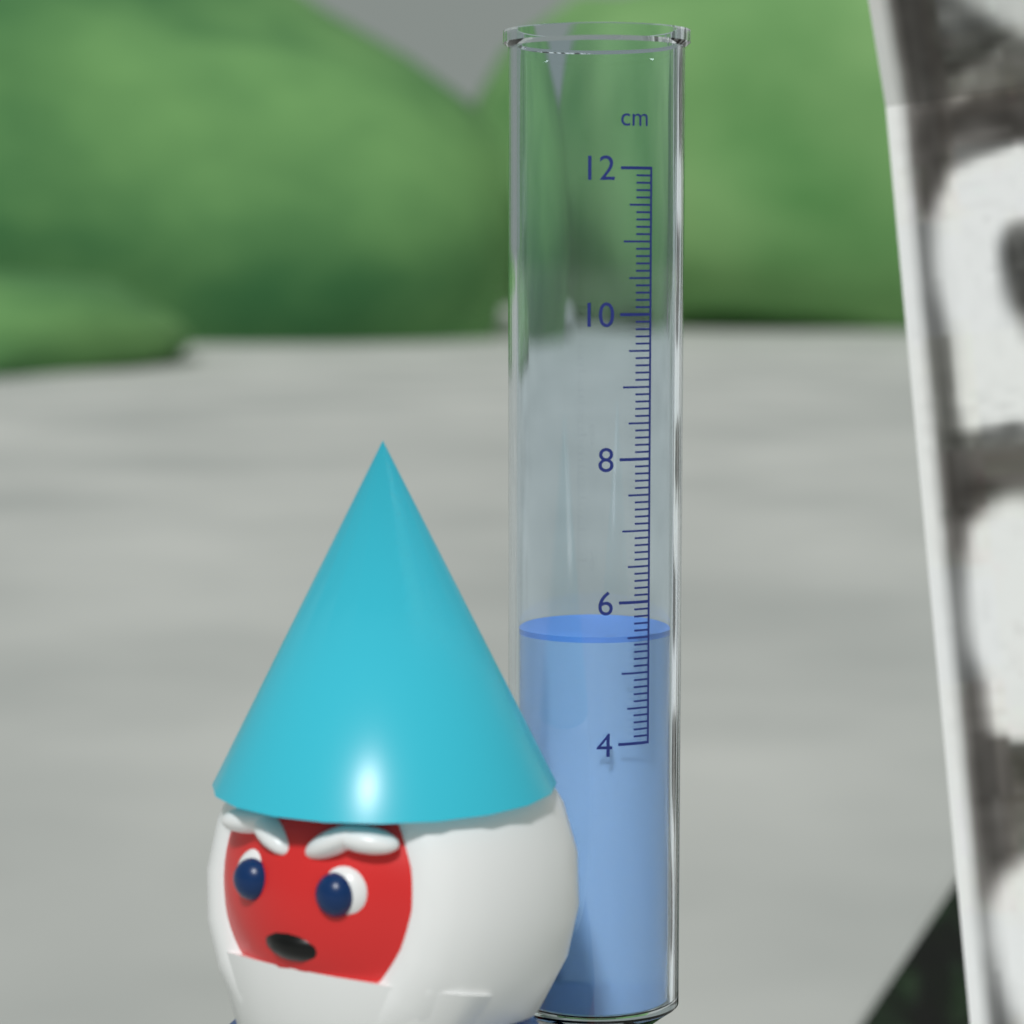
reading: 5.5 cm
